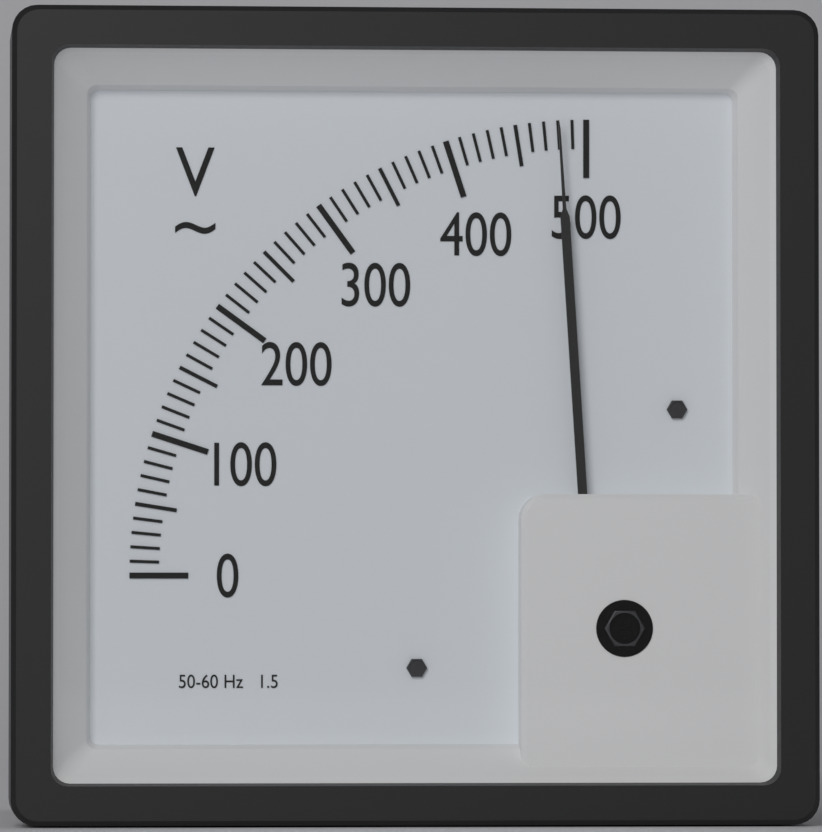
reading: 480 V
